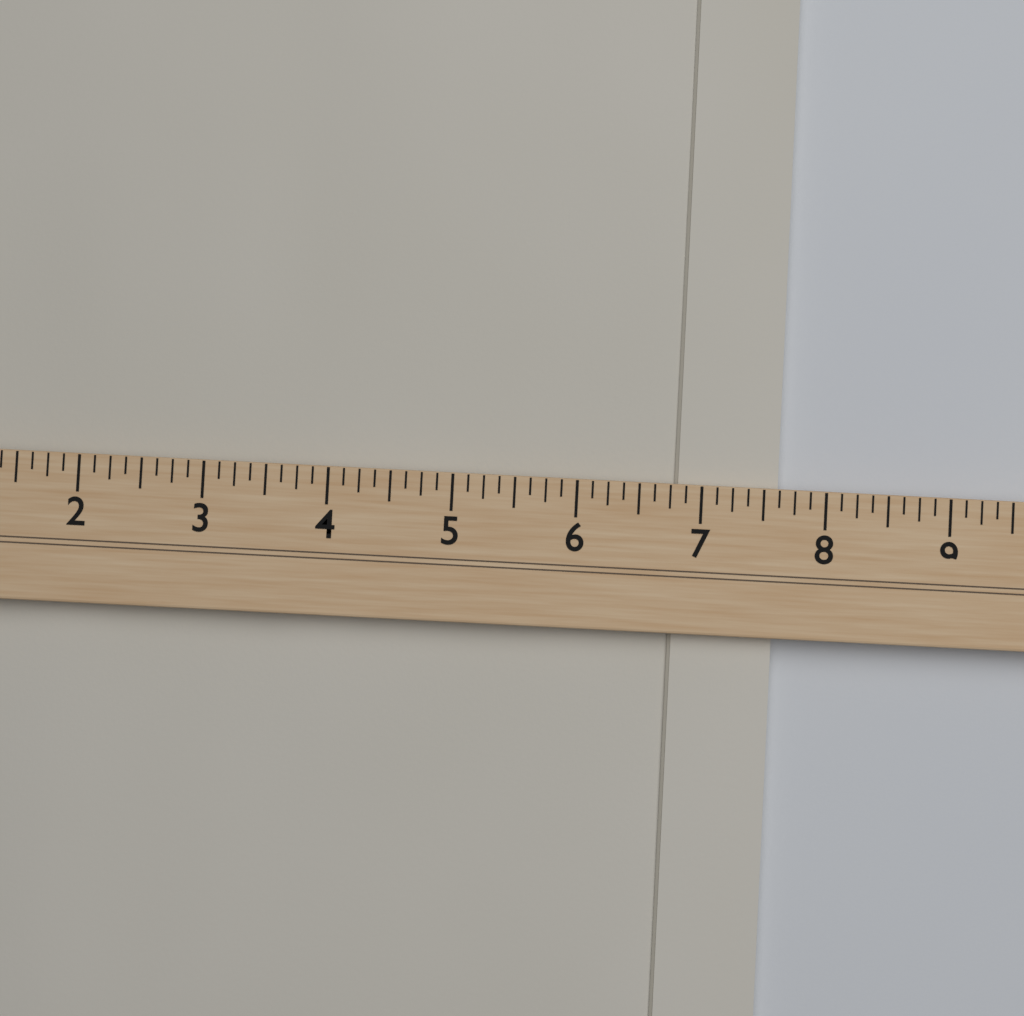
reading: 7.625 (no unit)
